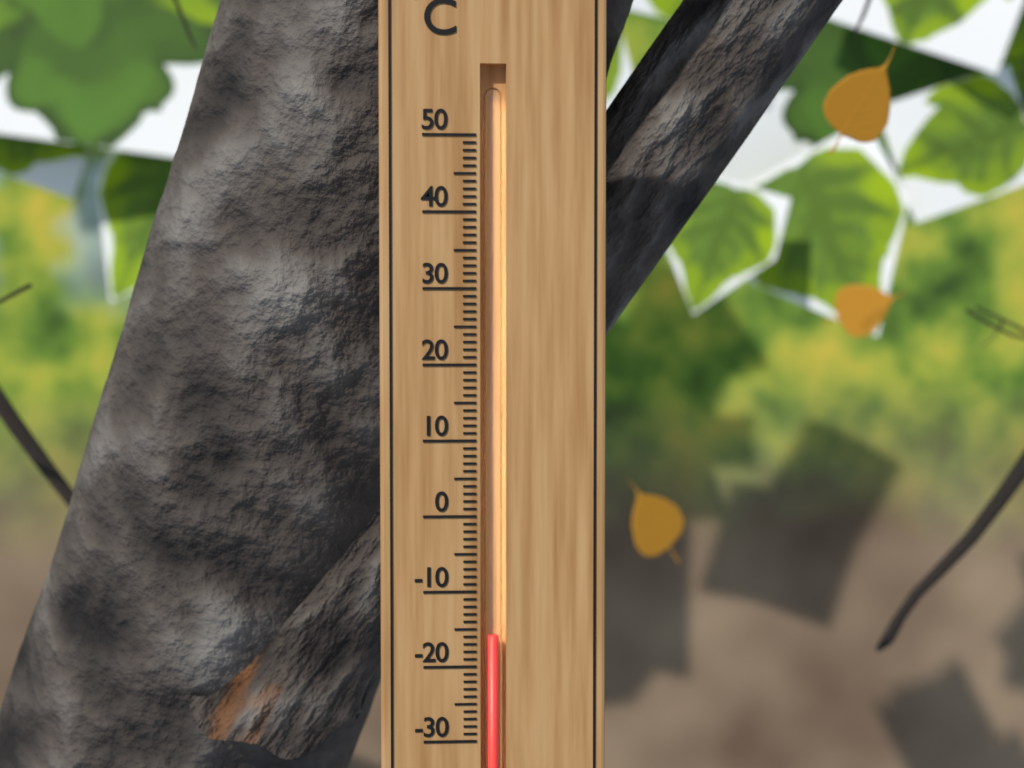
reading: -16 °C
